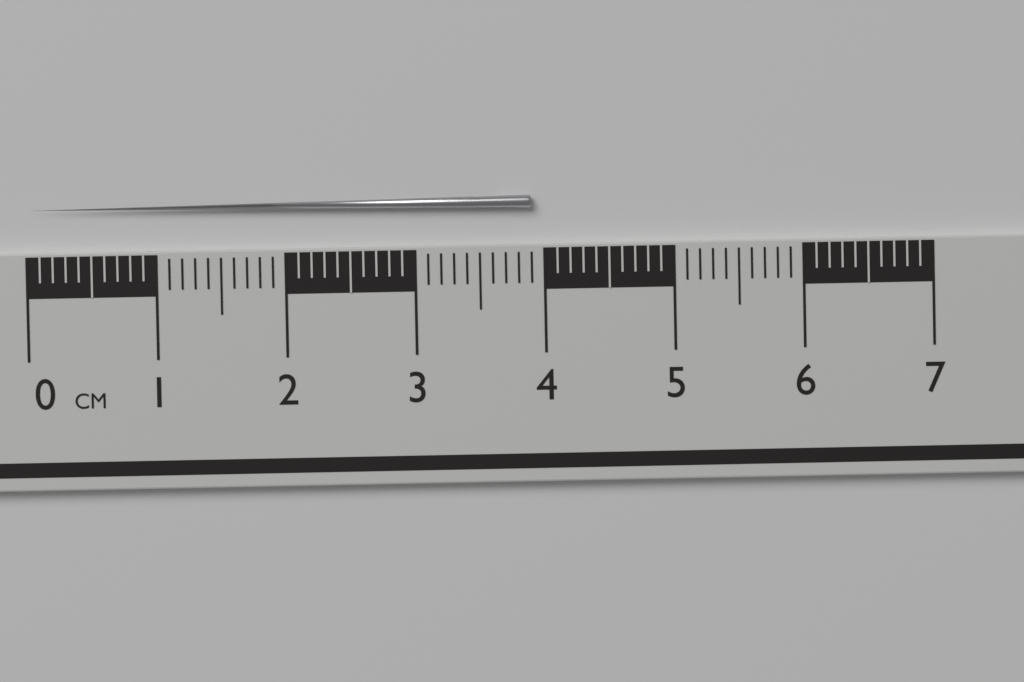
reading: 3.9 cm
